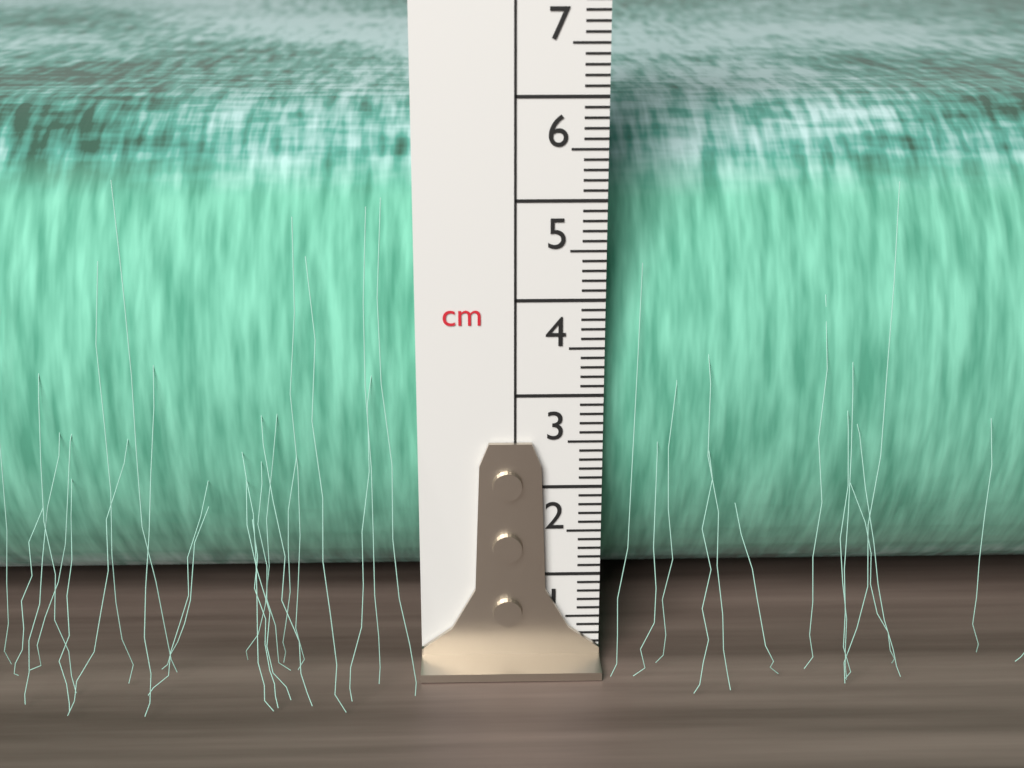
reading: 5.7 cm
